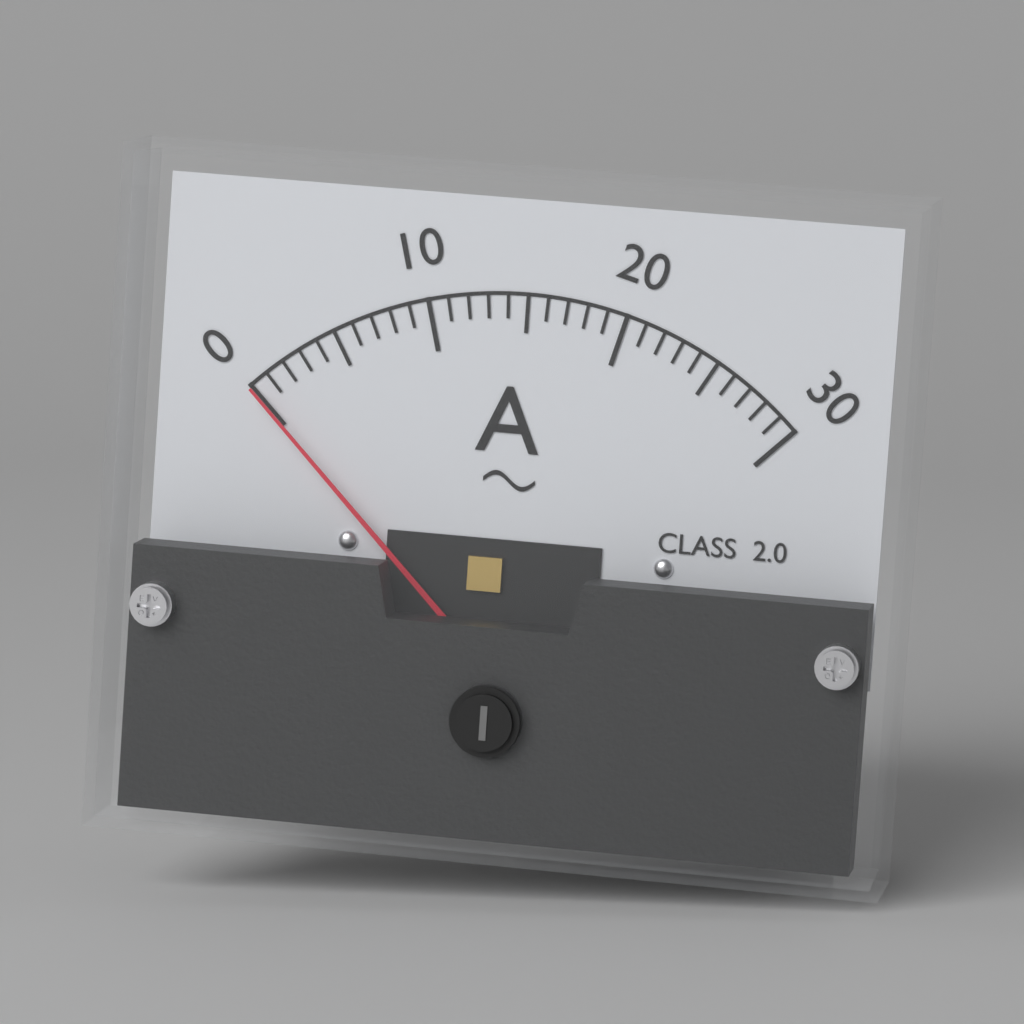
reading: 0 A
